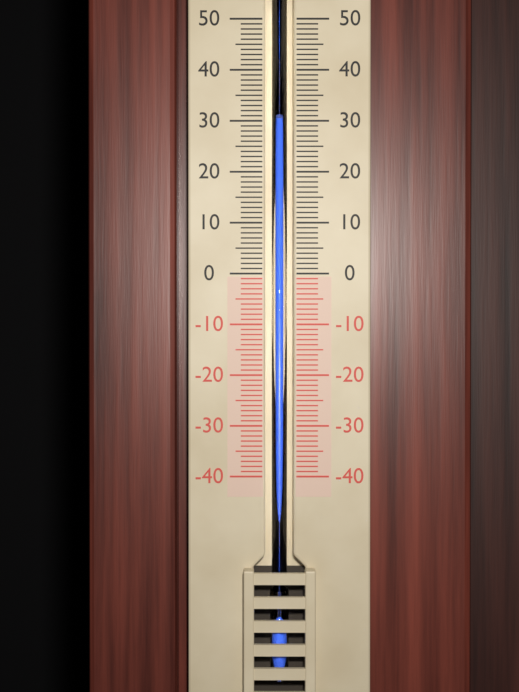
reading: 30 (no unit)
